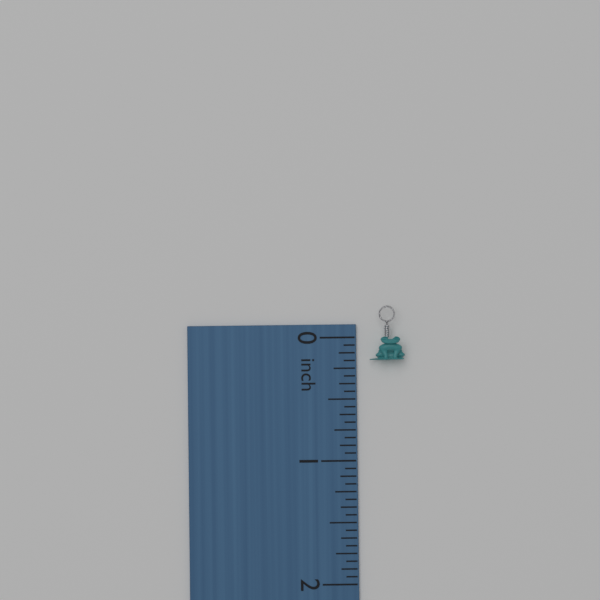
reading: 0.1875 inch
